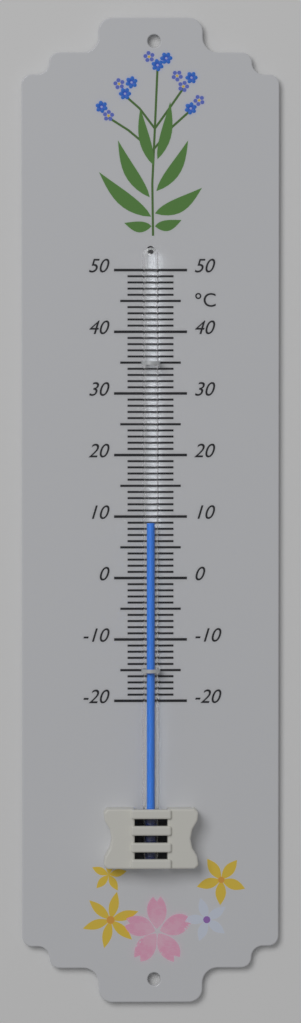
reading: 9 °C
